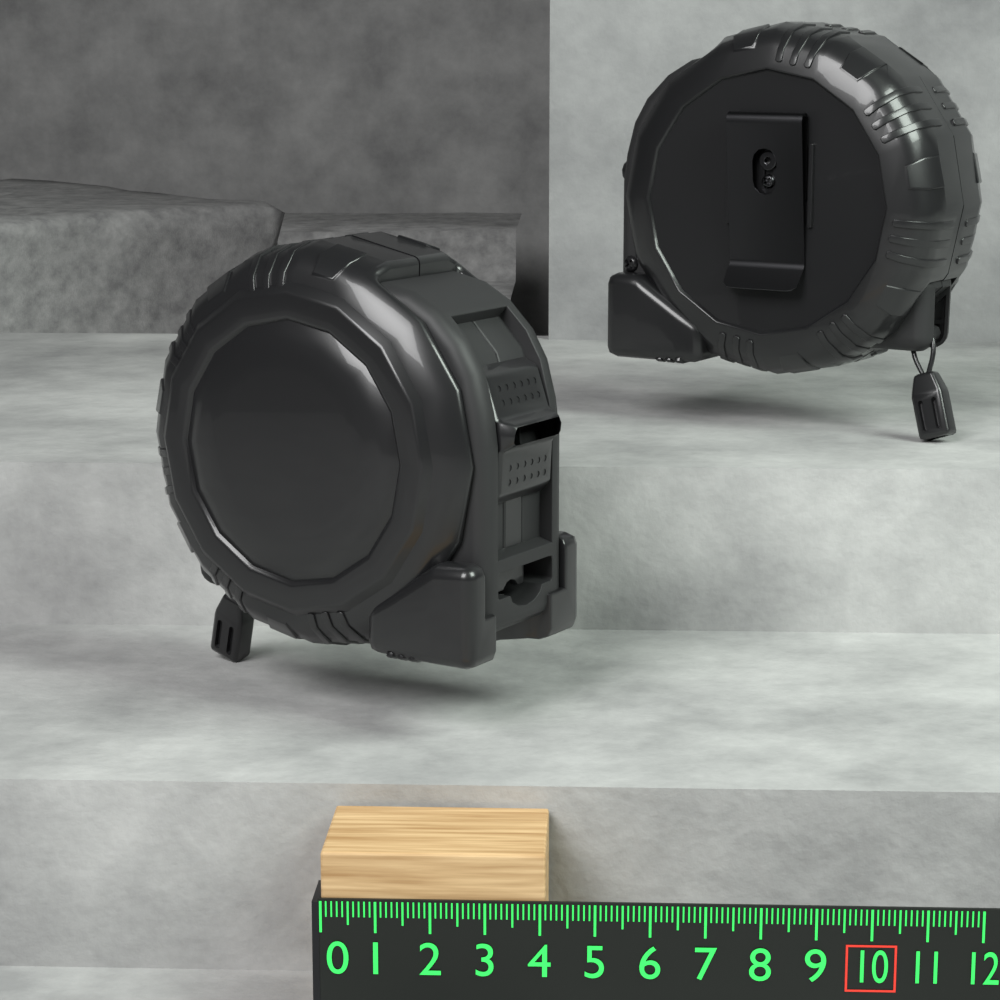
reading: 4.1 (no unit)
